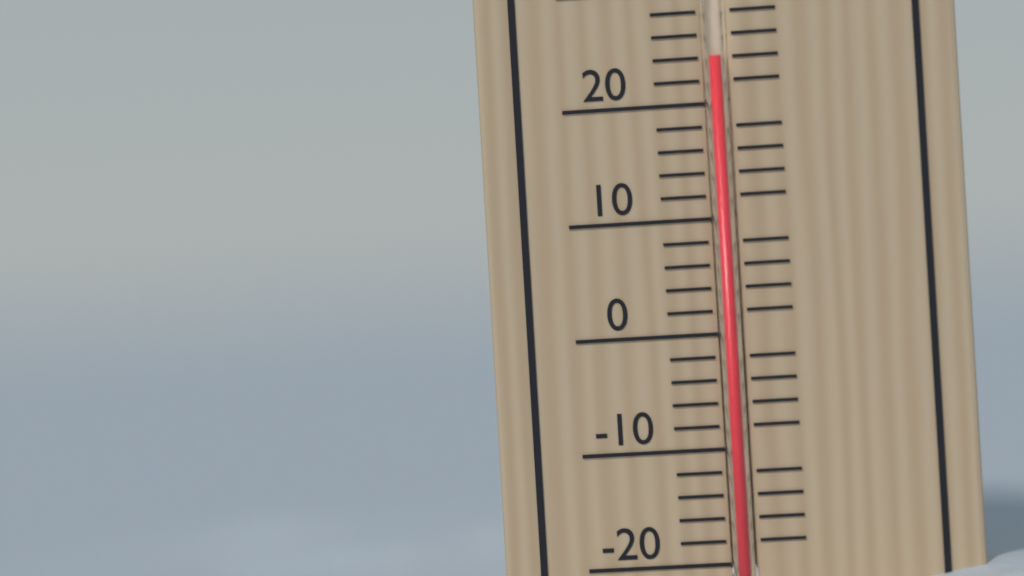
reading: 24 °C
